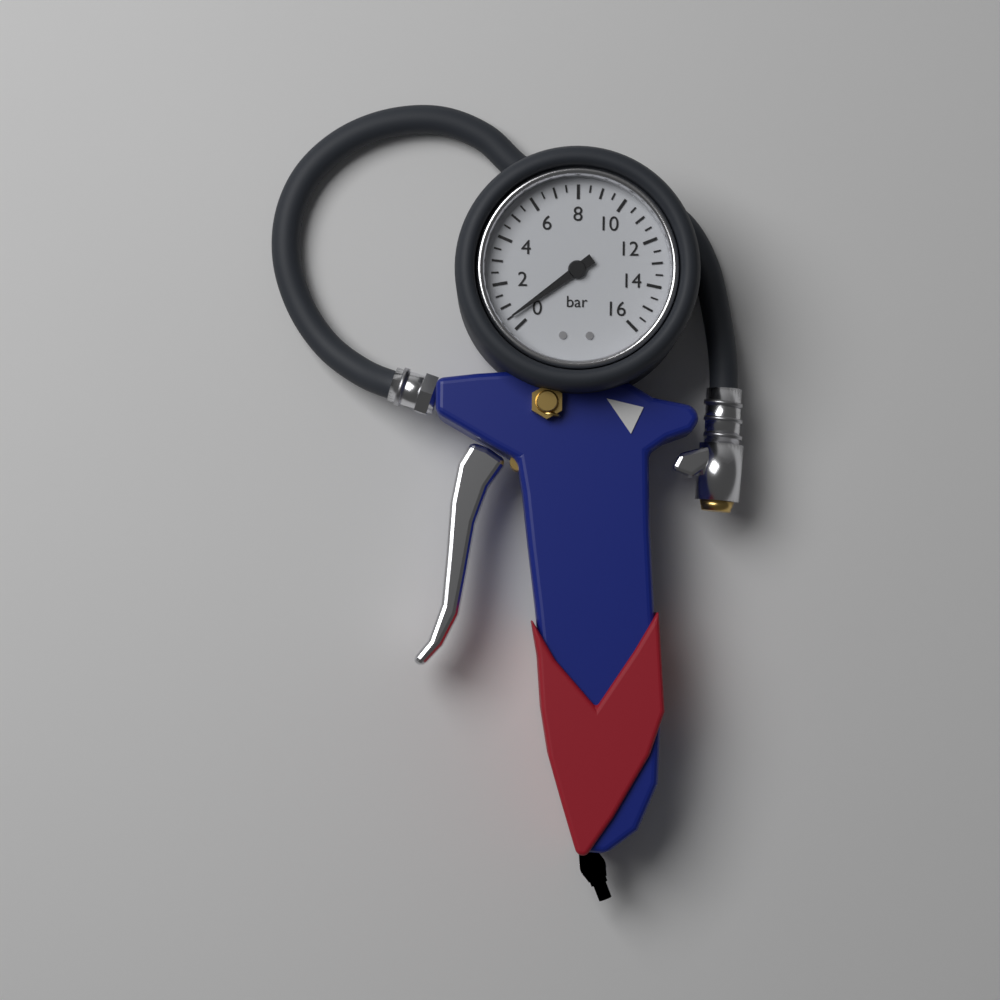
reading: 0.5 bar
